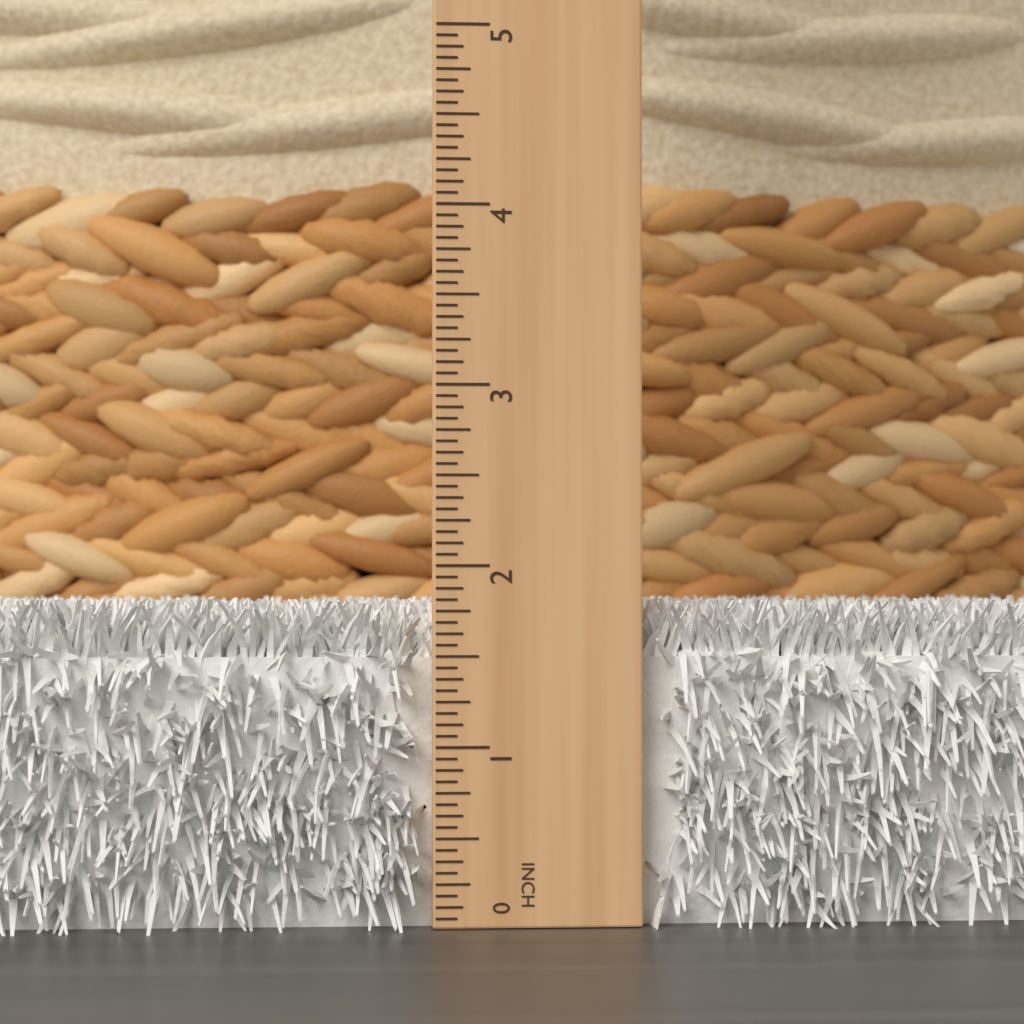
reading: 1.8125 in
